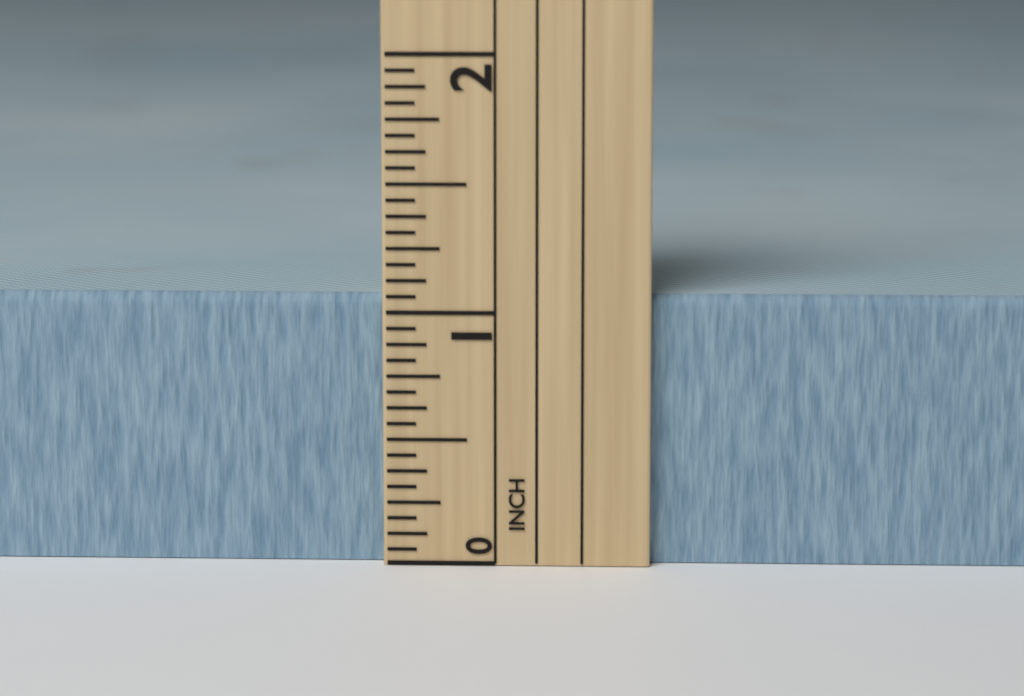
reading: 1.0625 in
